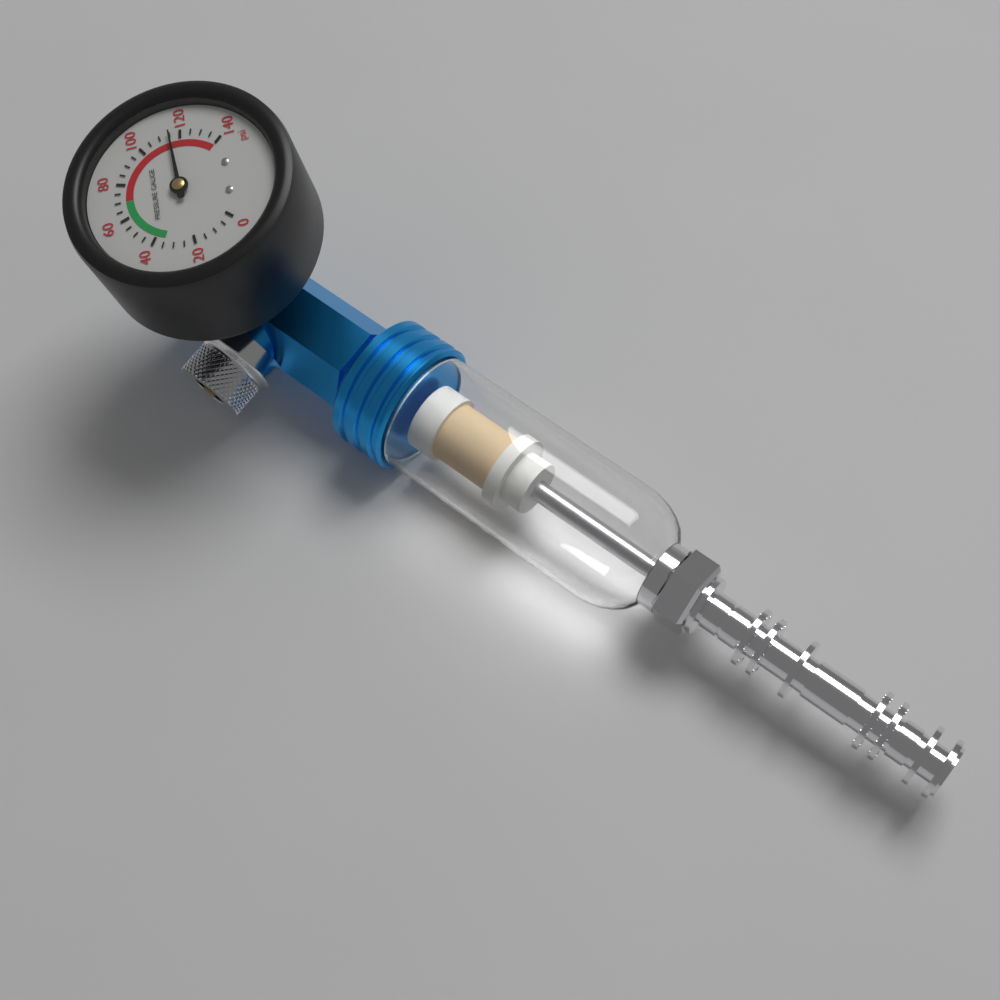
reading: 115 psi
